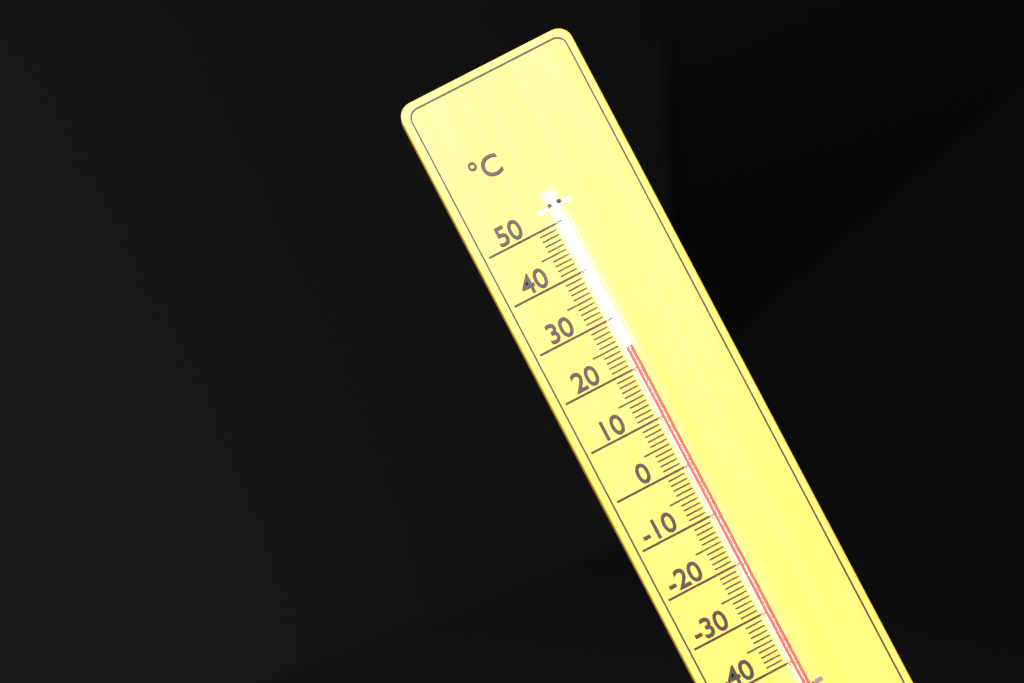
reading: 24 °C
